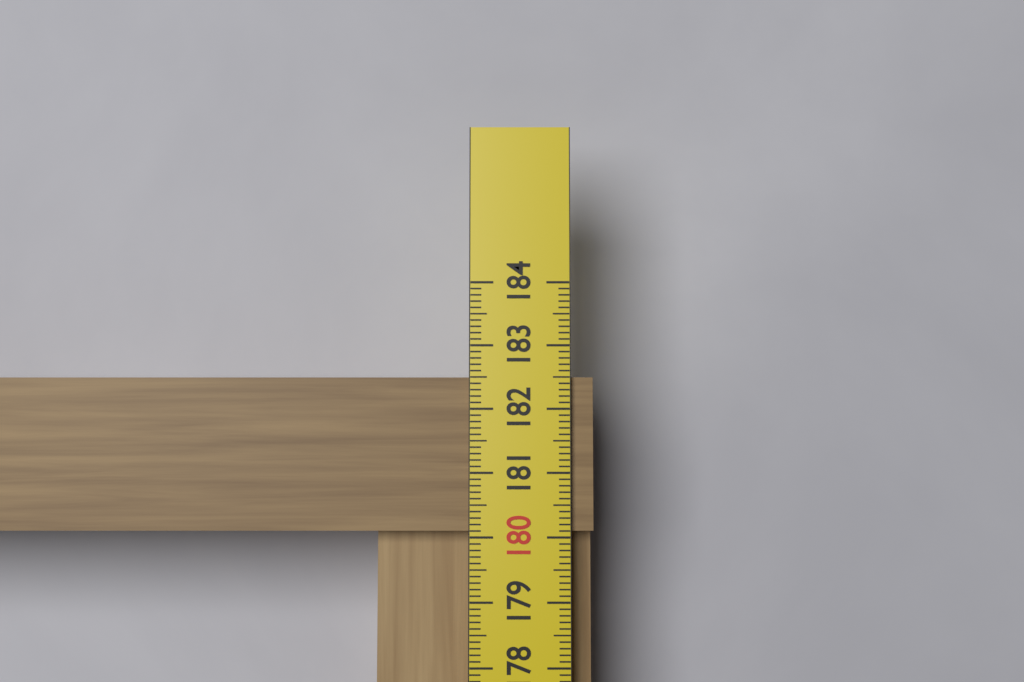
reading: 182.5 cm
